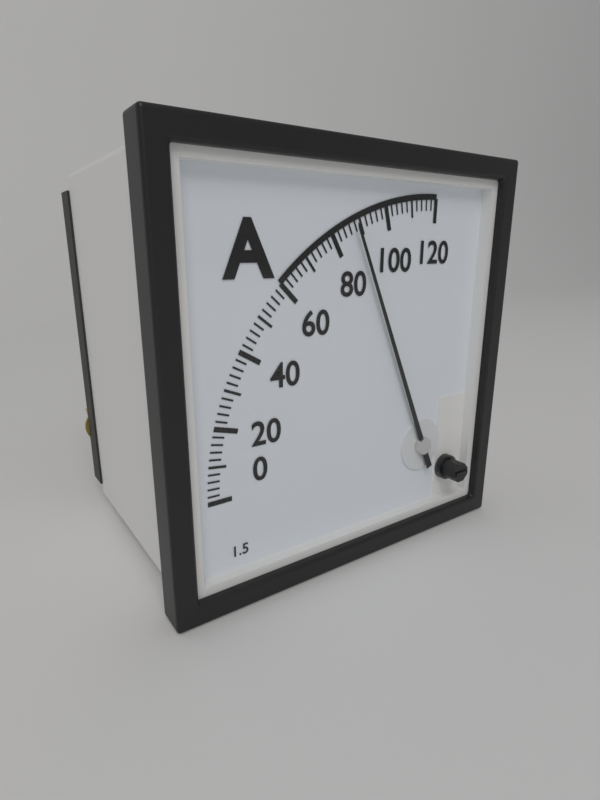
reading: 88 A
